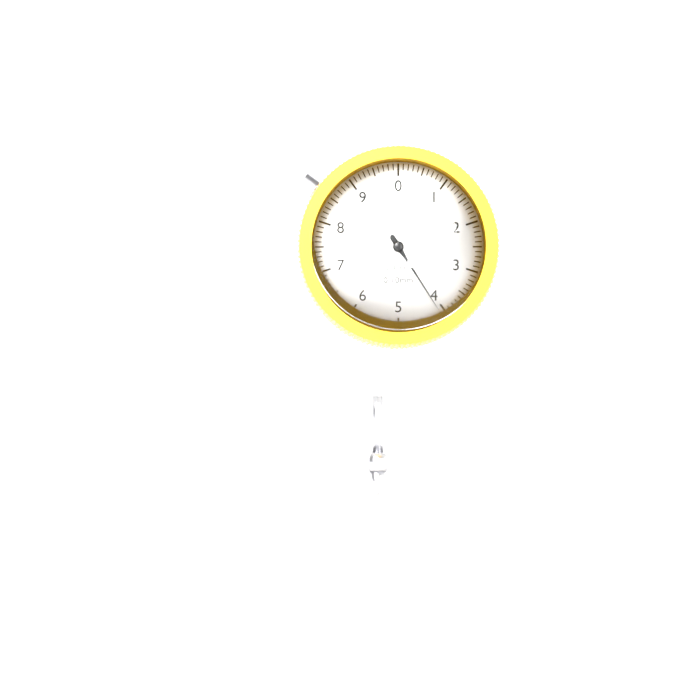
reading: 4.1 mm
